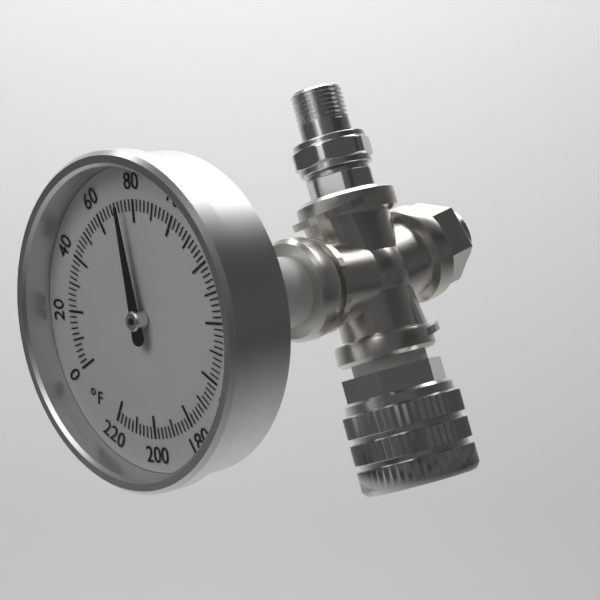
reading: 74 °F
